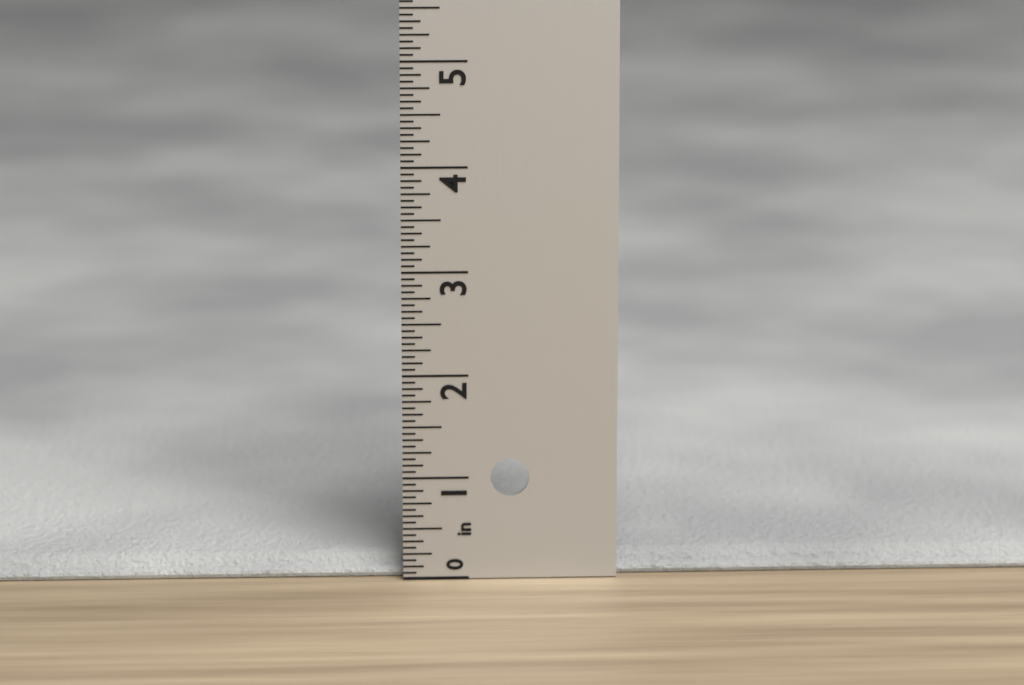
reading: 0.1875 in
